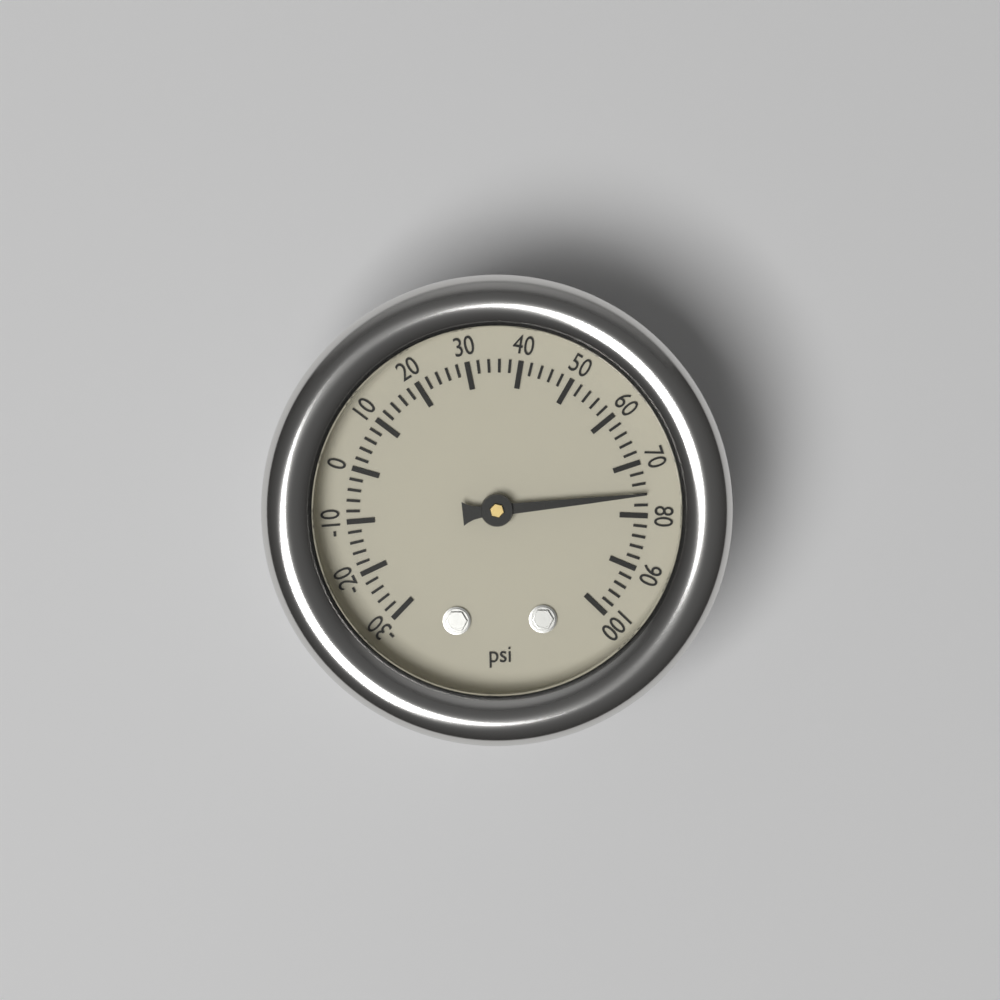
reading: 76 psi
